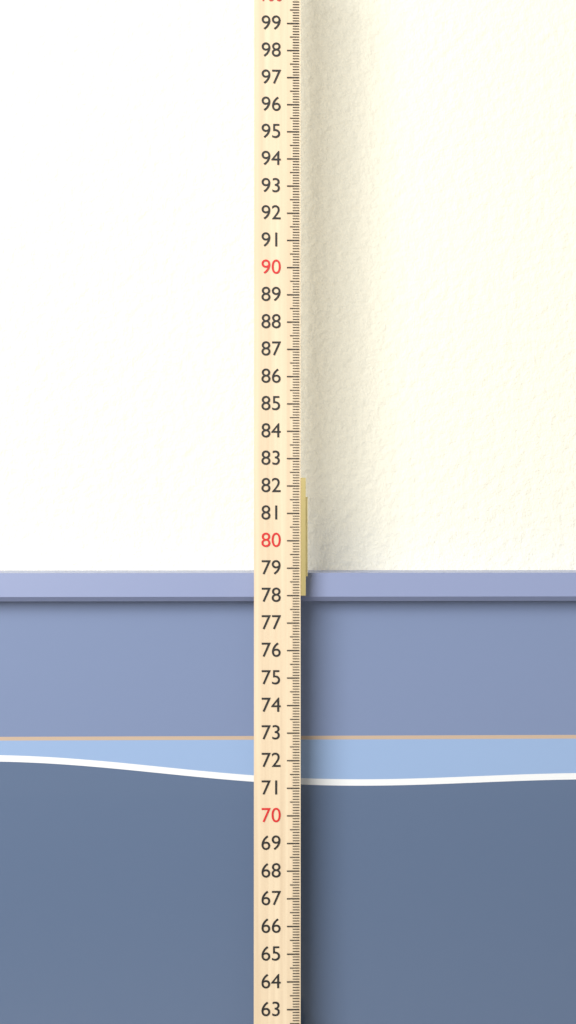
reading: 78.8 cm
